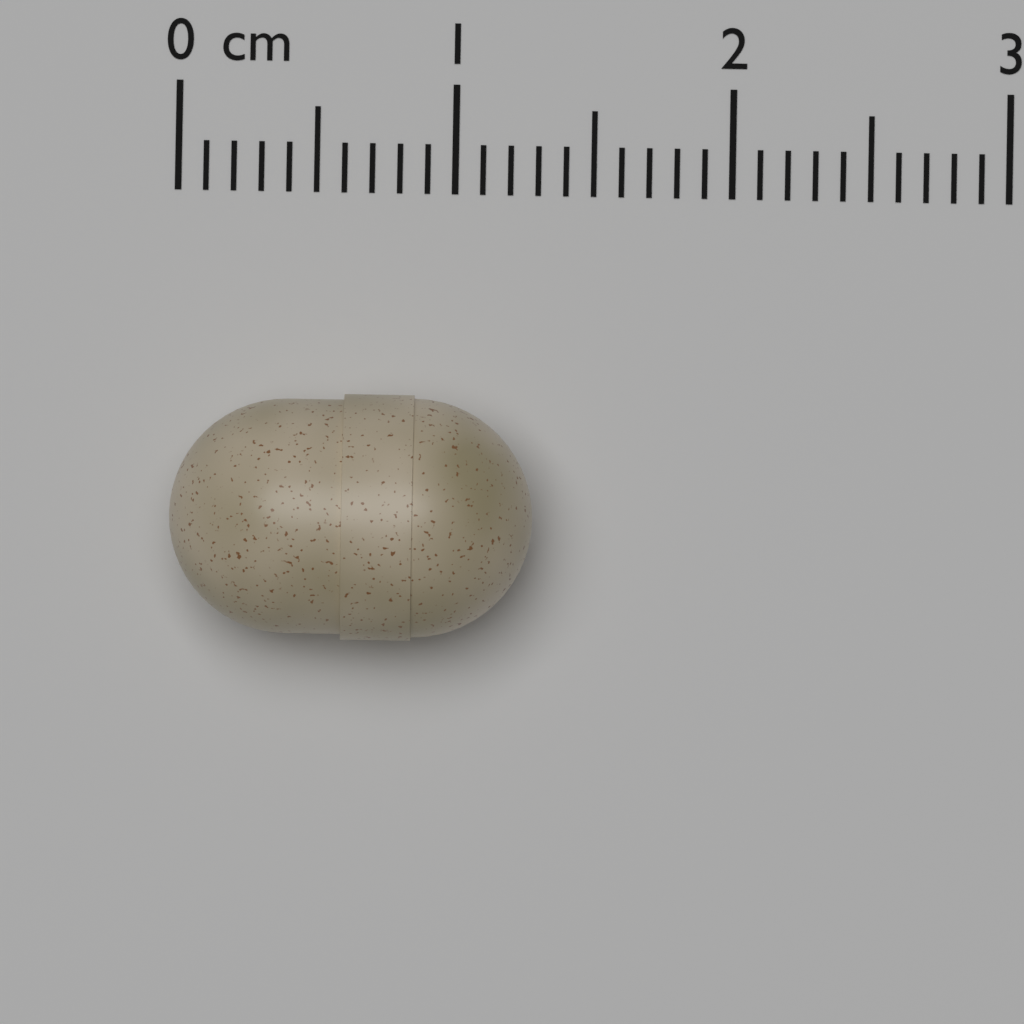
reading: 1.3 cm
